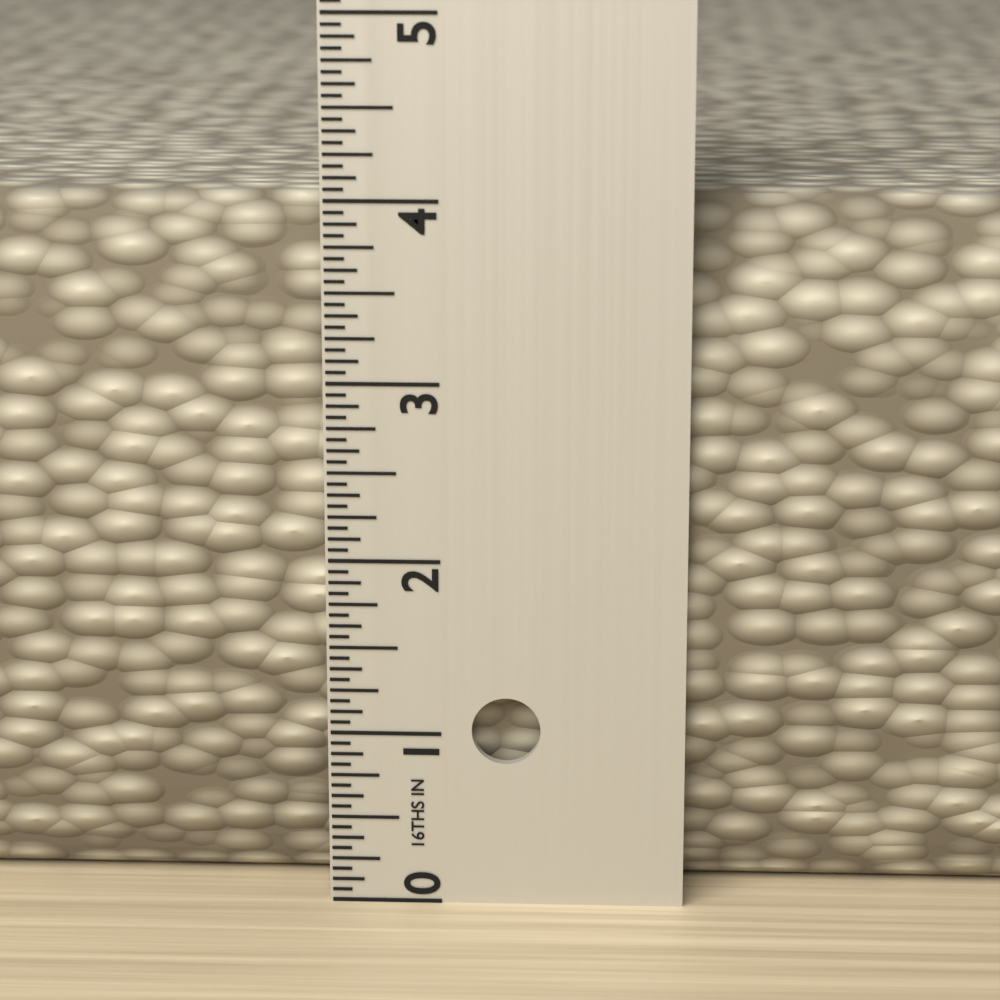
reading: 4.0000 in
